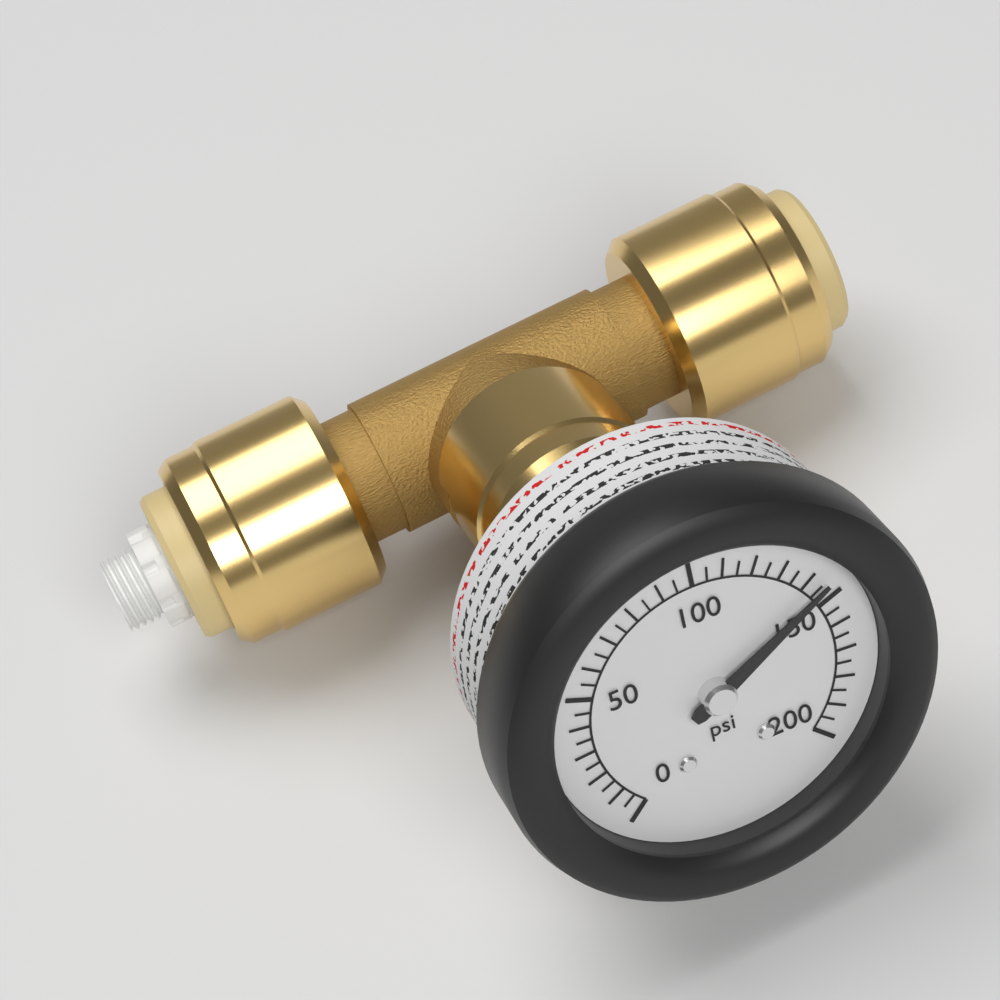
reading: 145 psi
